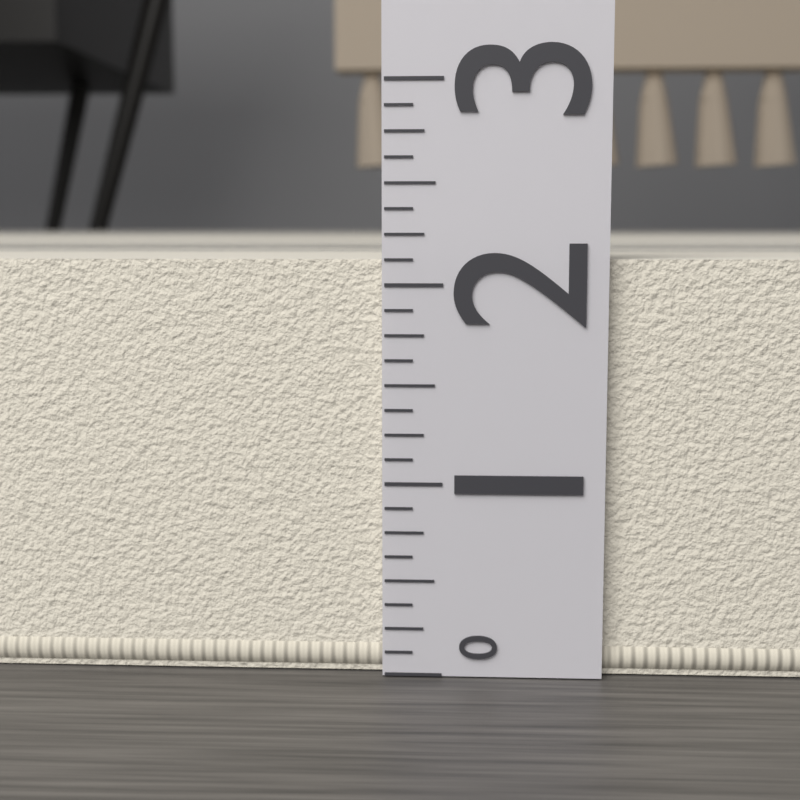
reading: 2.125 (no unit)
